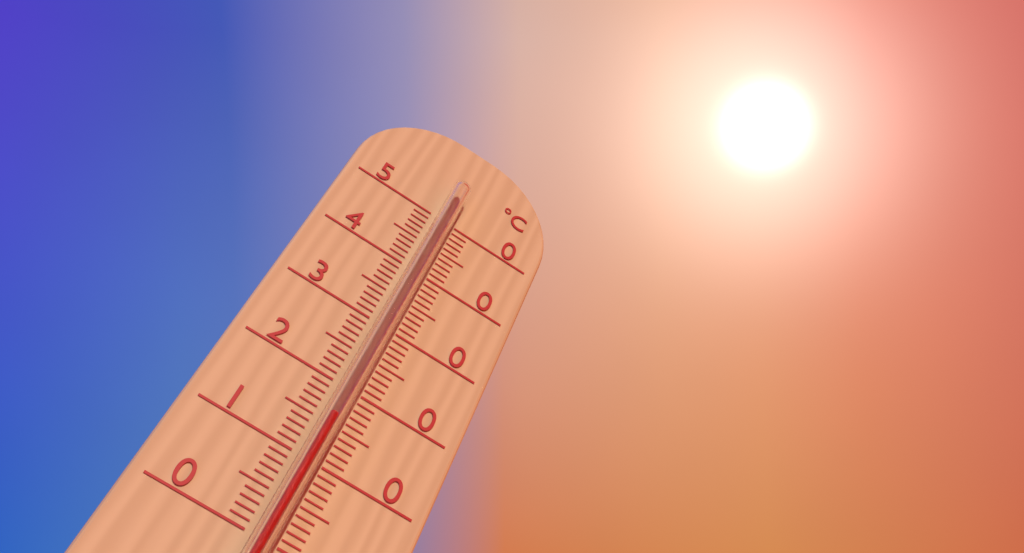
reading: 15 °C
